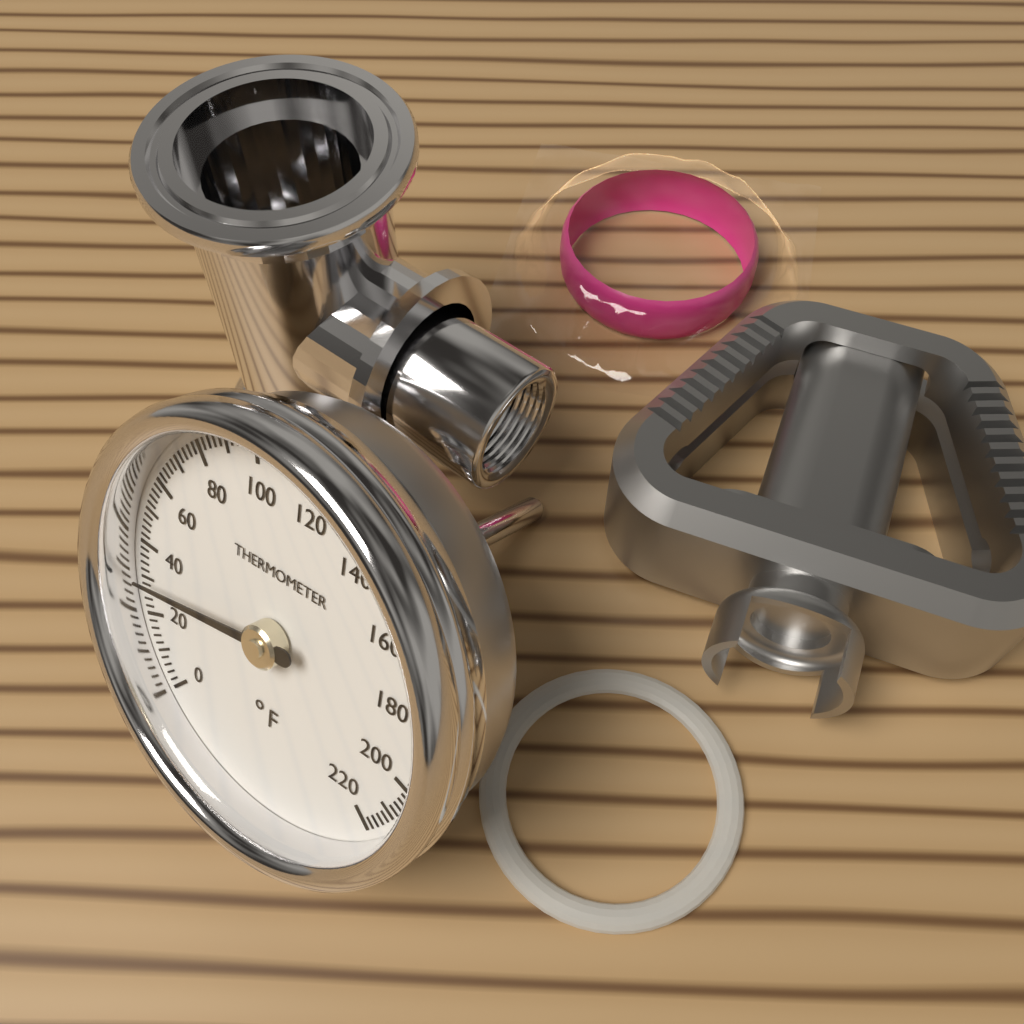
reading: 30 °F
